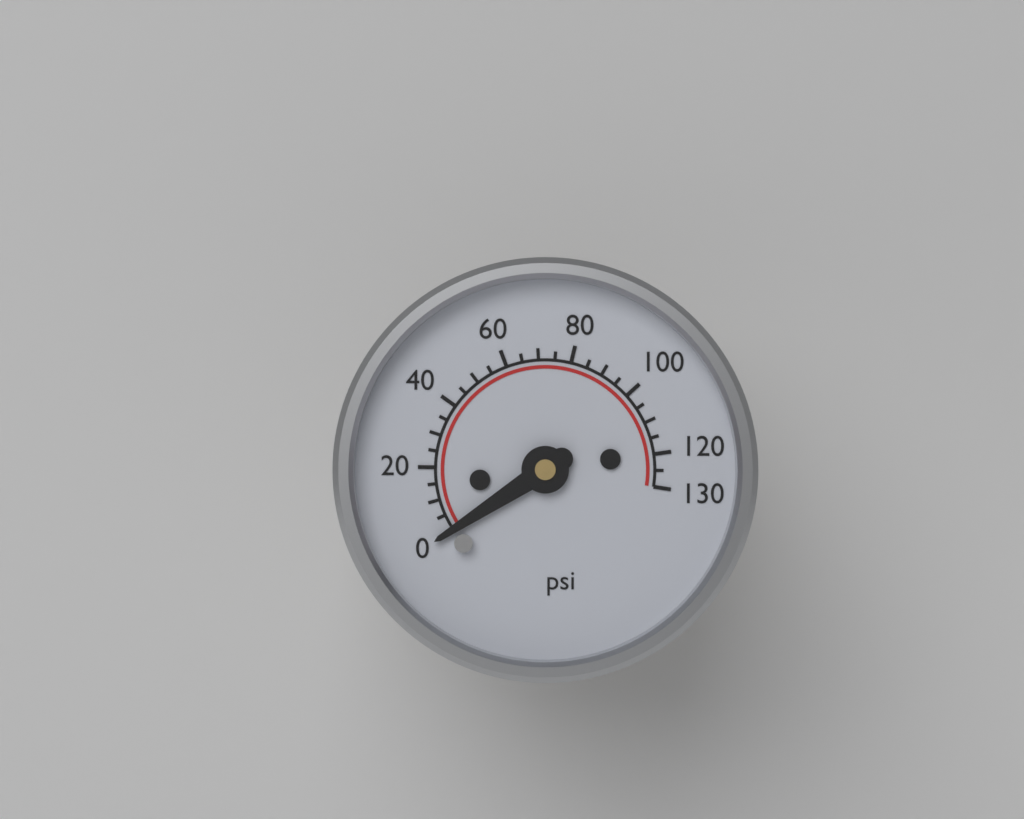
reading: 0 psi
